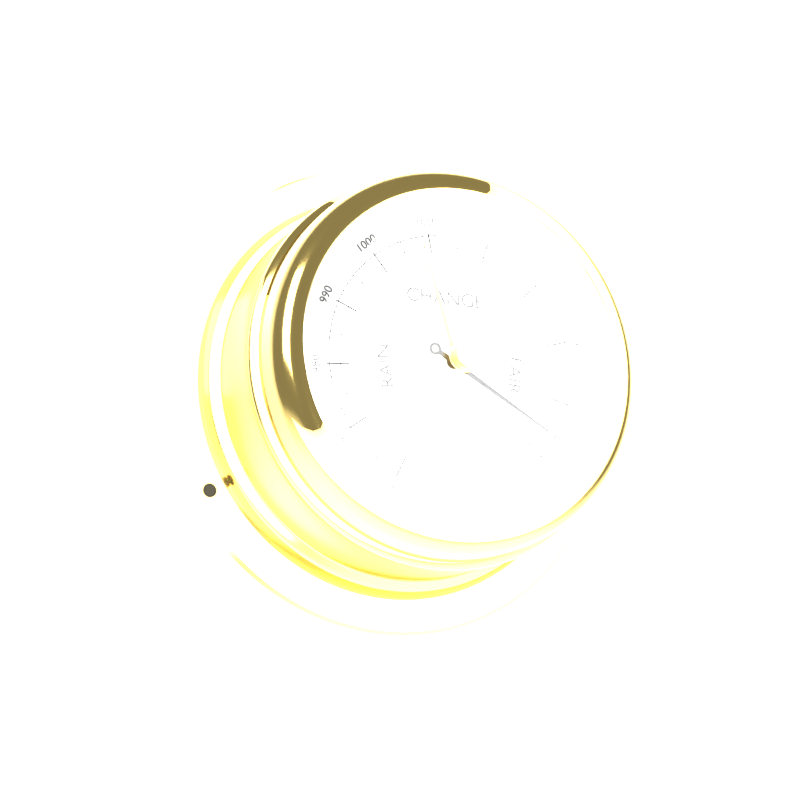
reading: 1056 mbar
